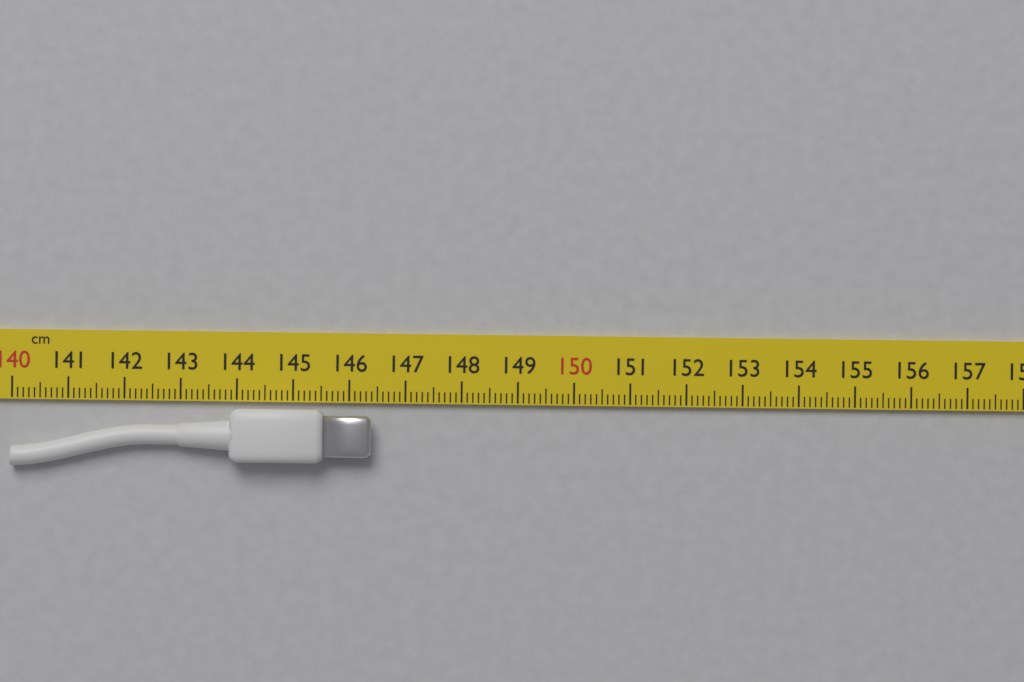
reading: 146.4 cm
